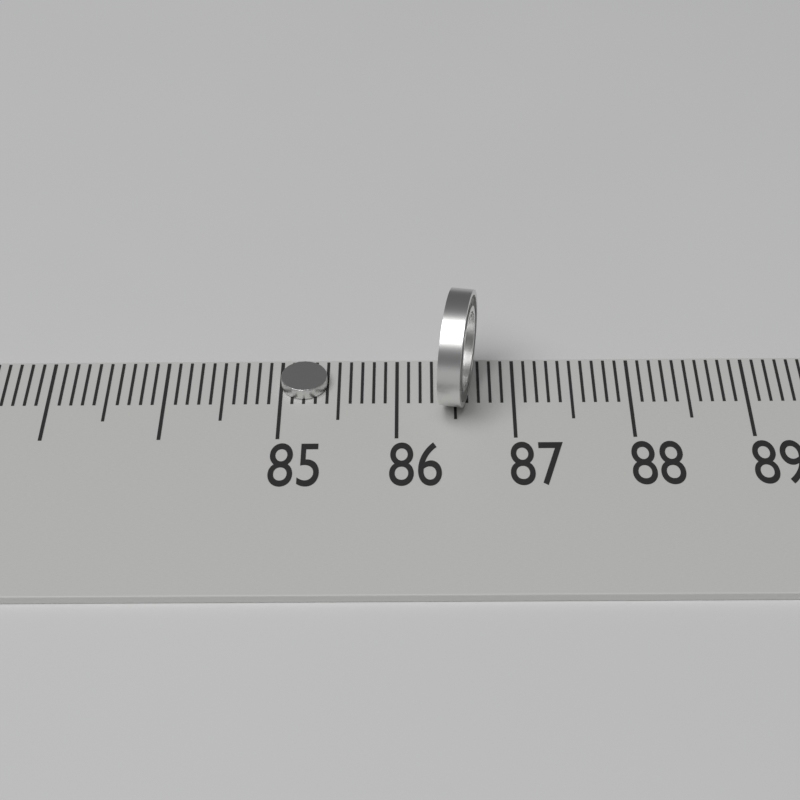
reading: 85.4 (no unit)
